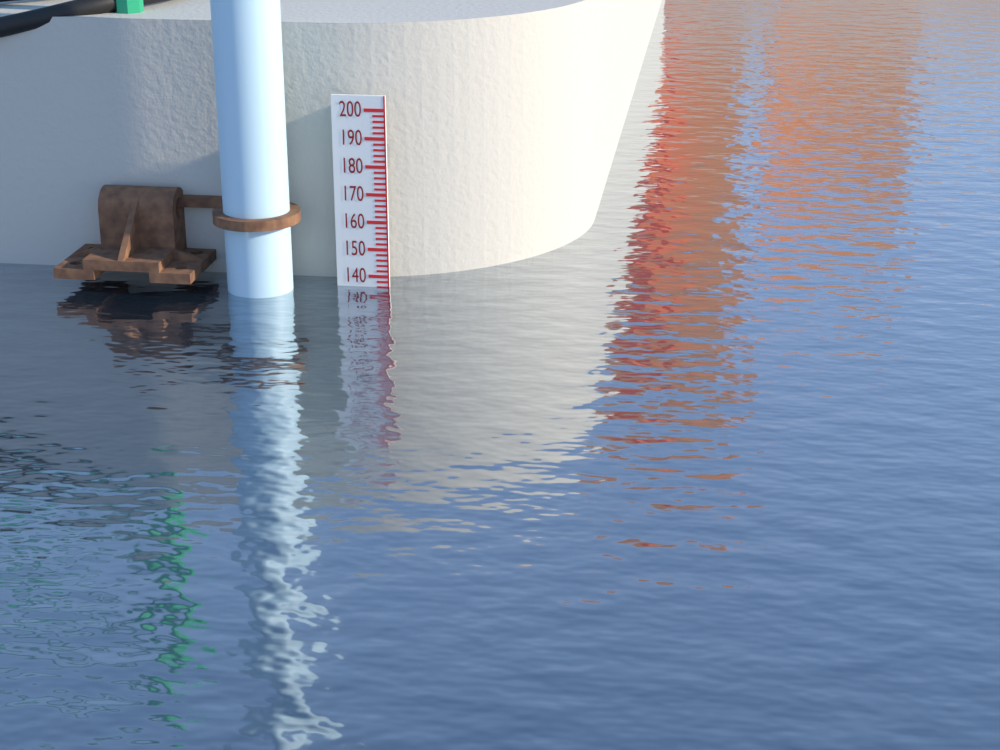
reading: 136 (no unit)
